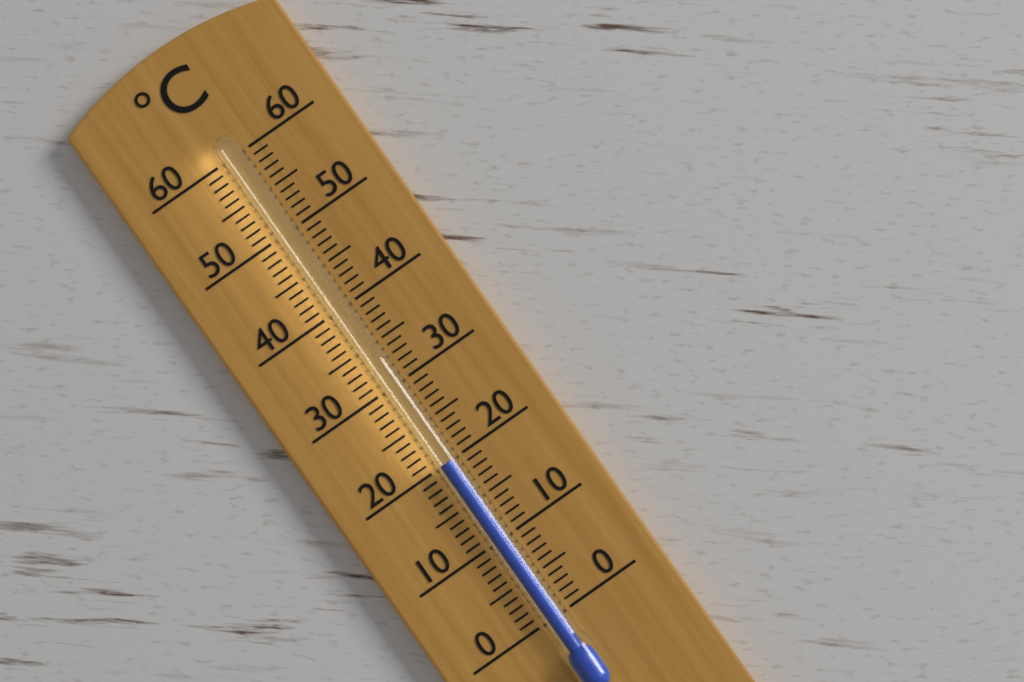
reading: 20 °C
